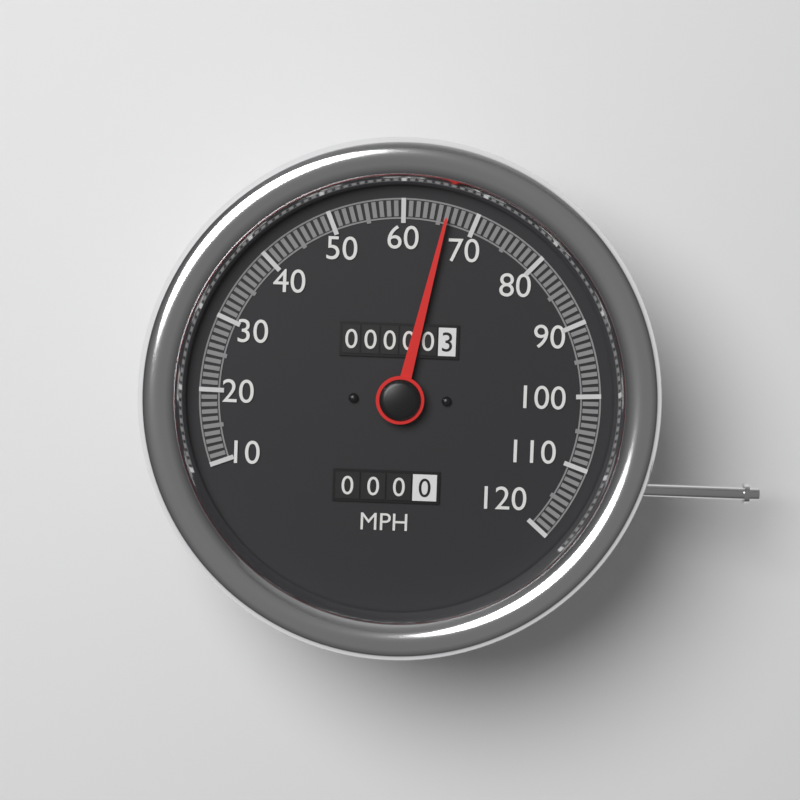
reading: 66 MPH
